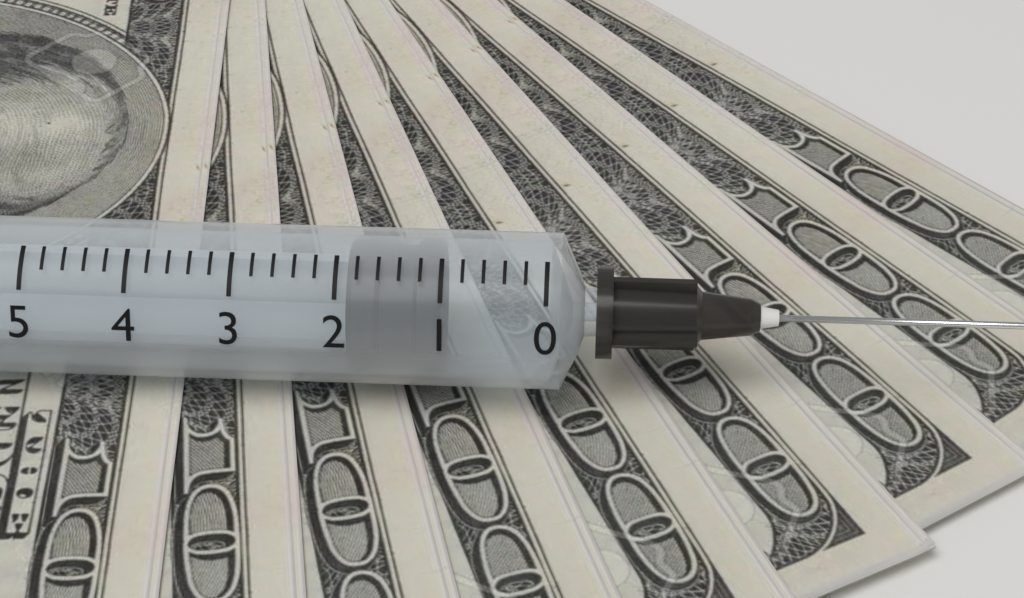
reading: 1.0 ml
